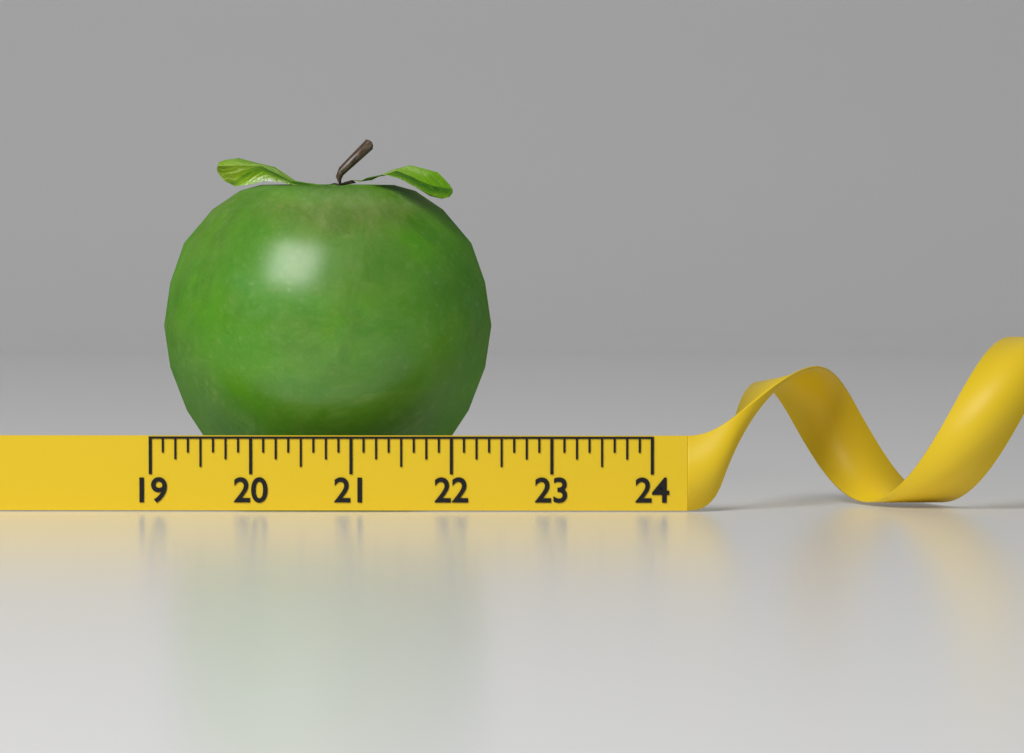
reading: 22.375 (no unit)
